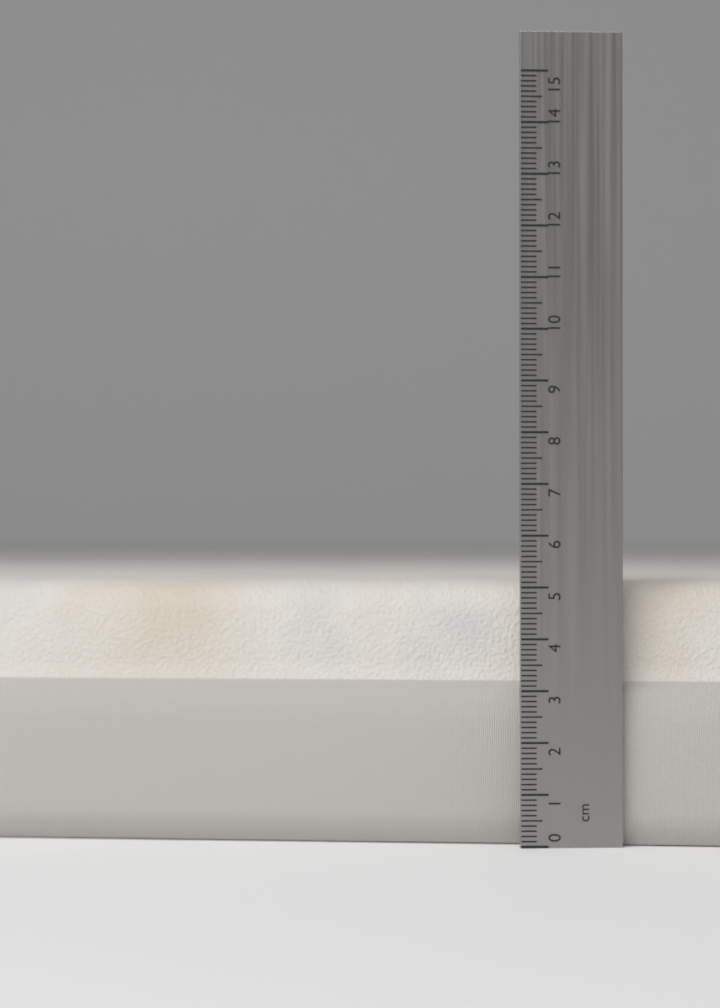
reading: 5.1 cm
